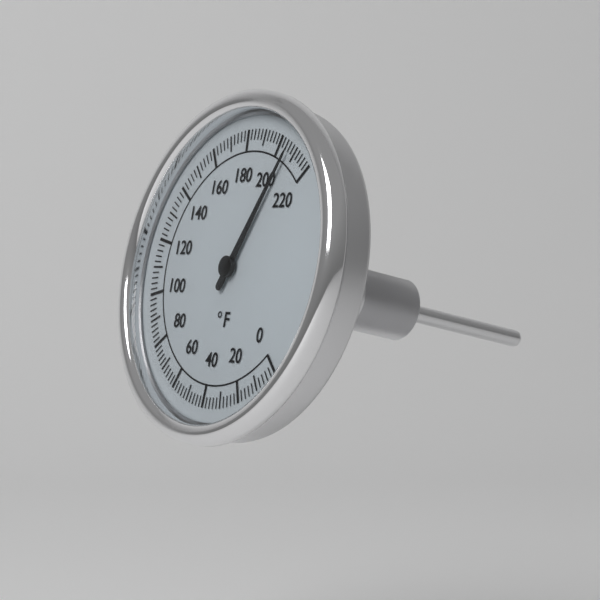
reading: 206 °F
